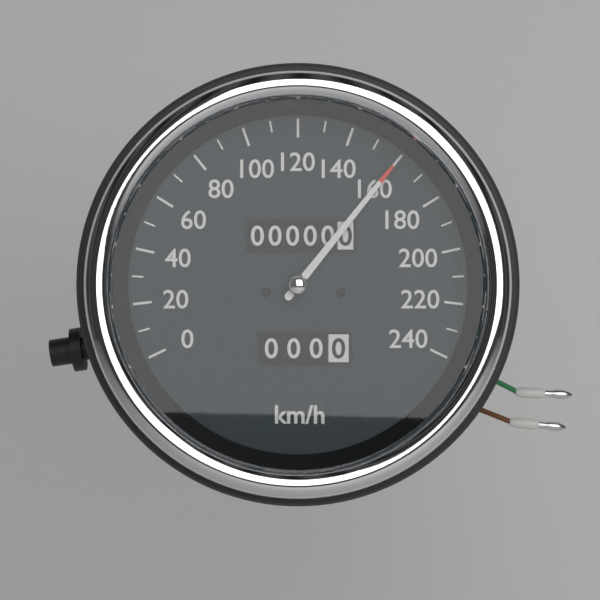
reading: 160 km/h
